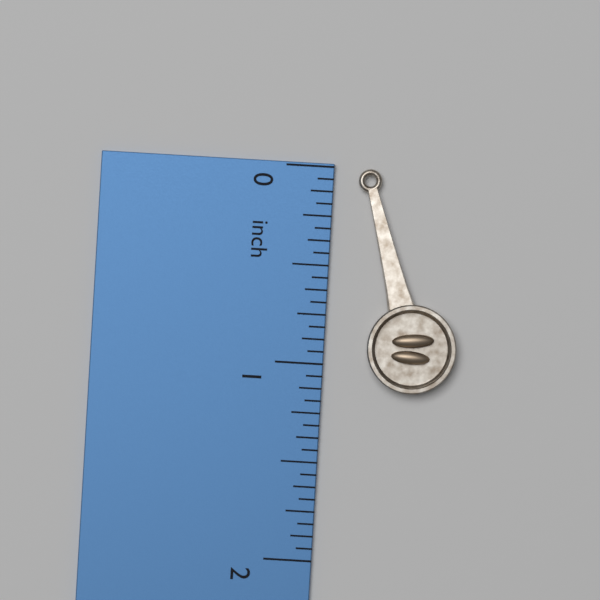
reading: 1.1250 inch
